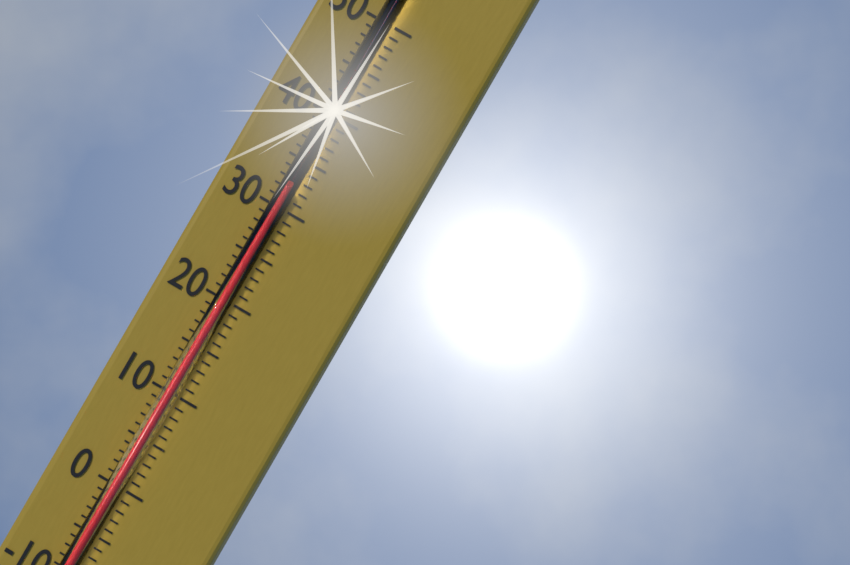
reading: 32 °C
